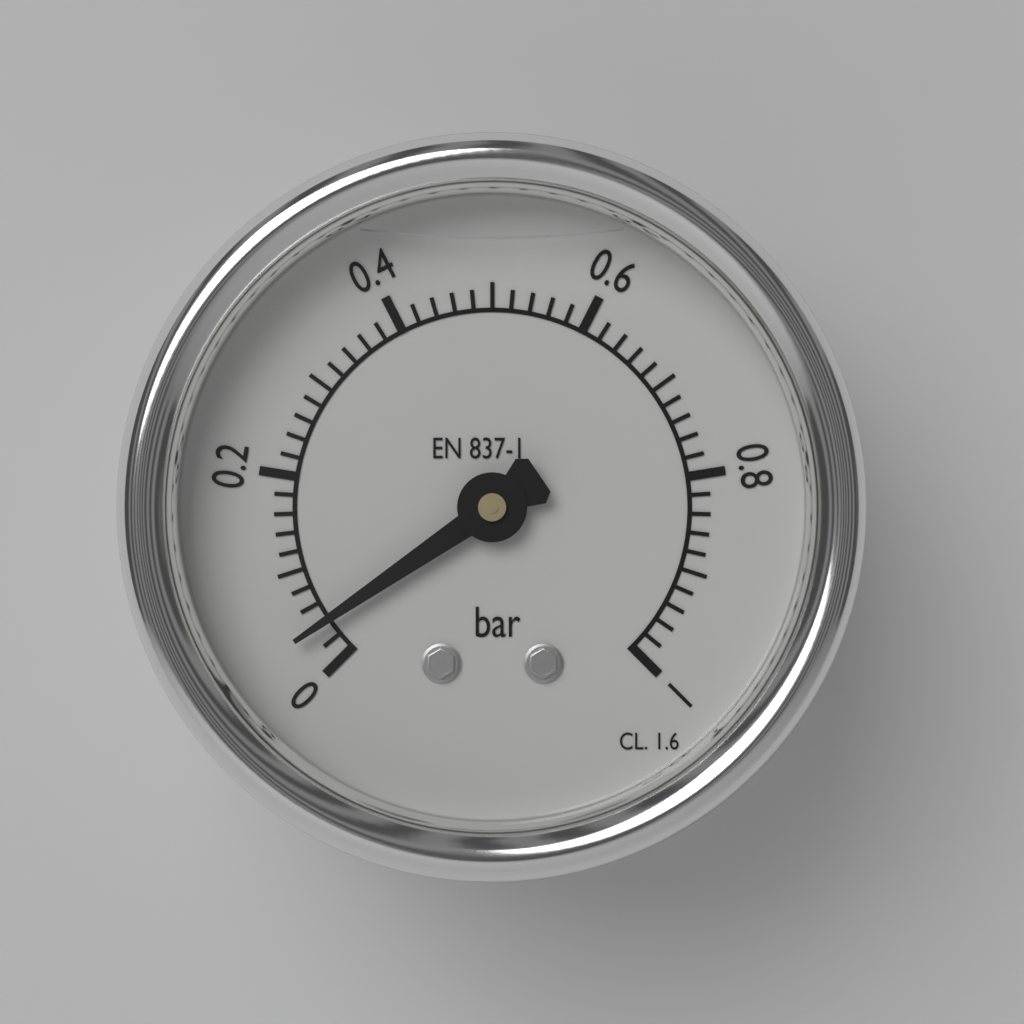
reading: 0.04 bar
